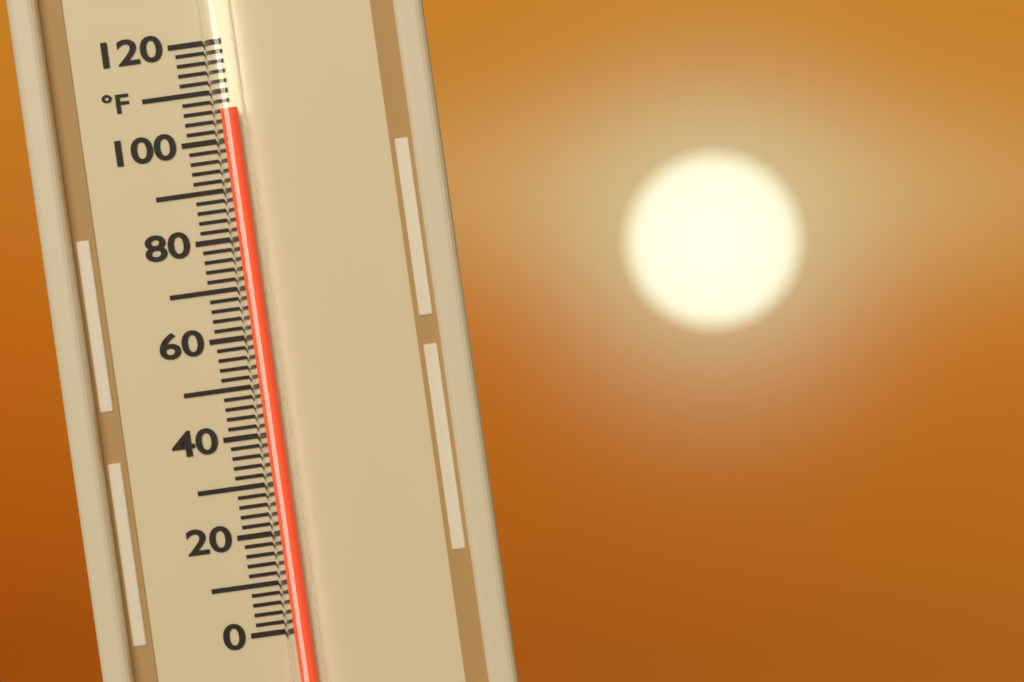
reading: 106 °F
